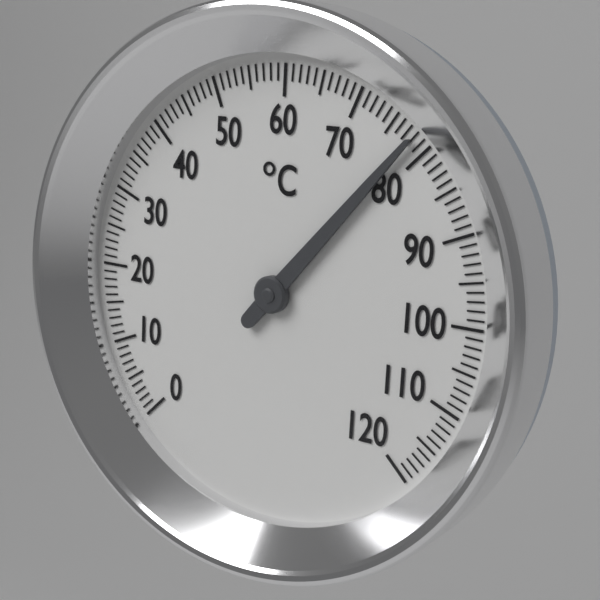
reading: 78 °C
